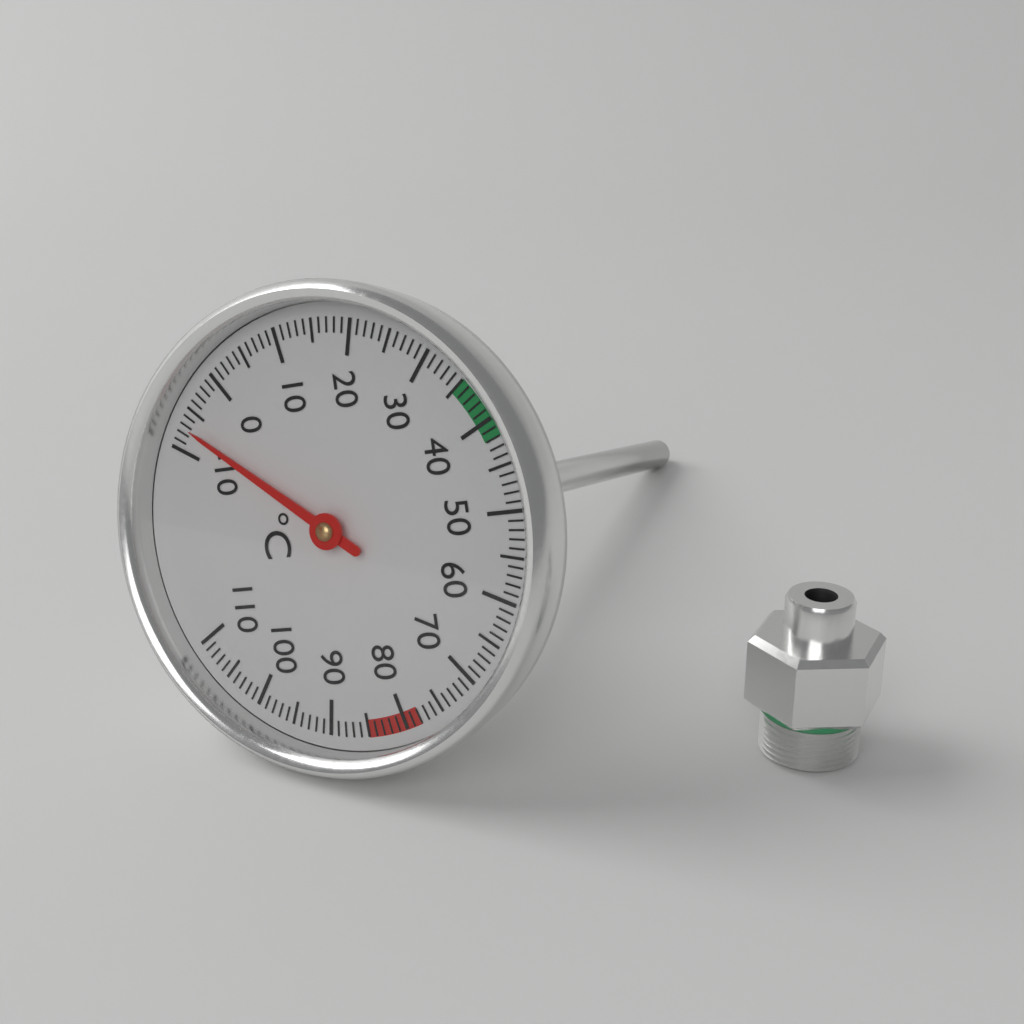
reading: -7 °C
